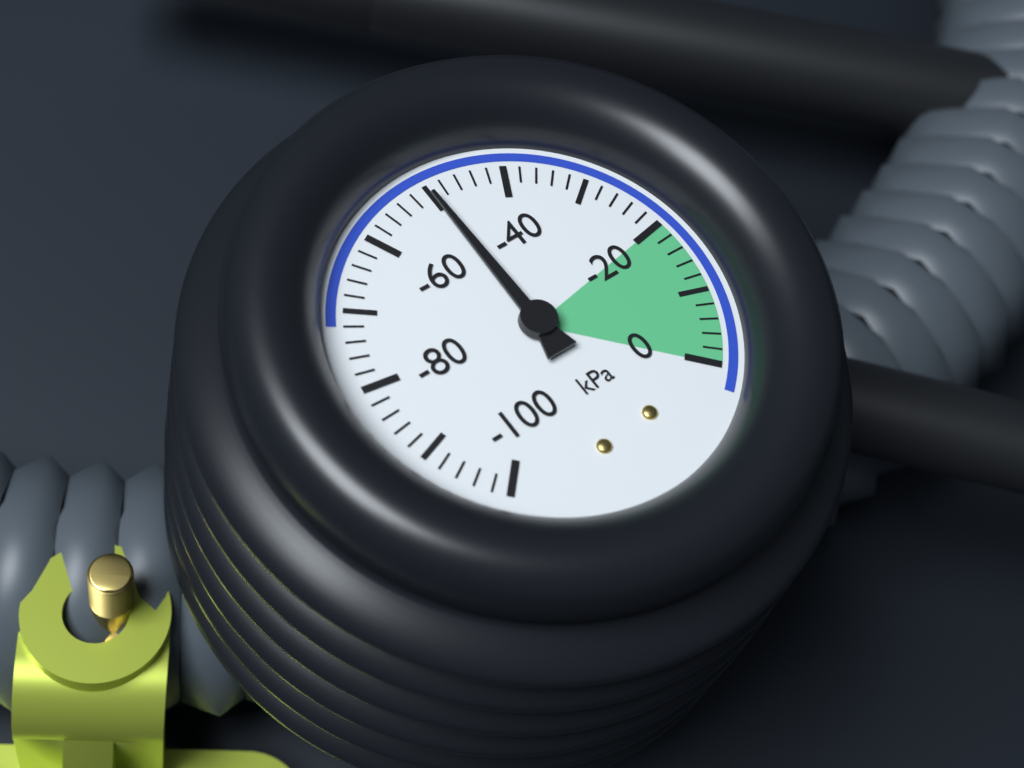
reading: -50 kPa
